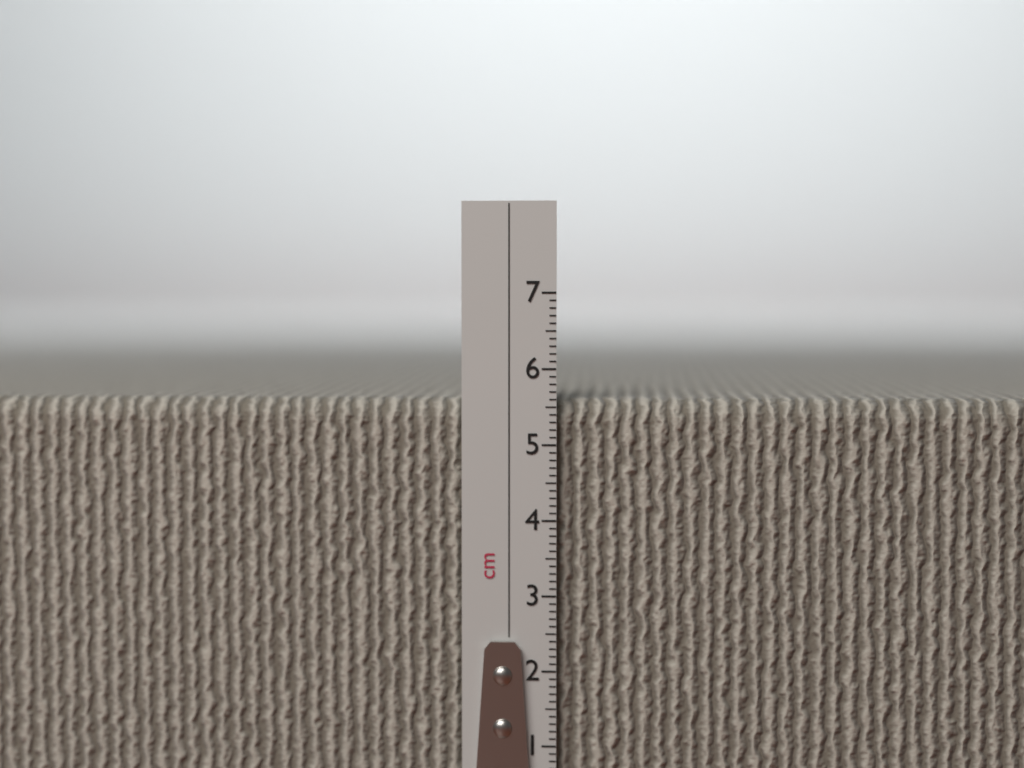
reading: 5.6 cm
